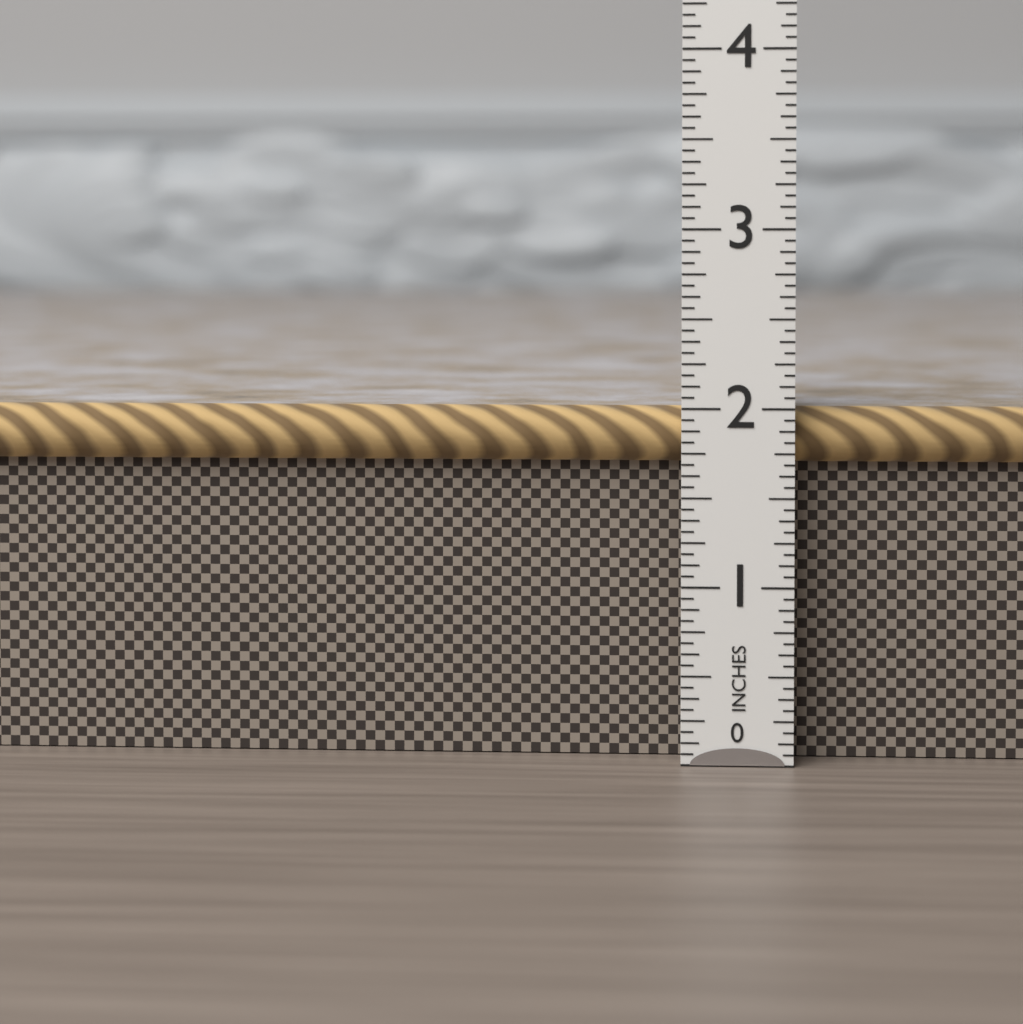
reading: 2.0000 in
